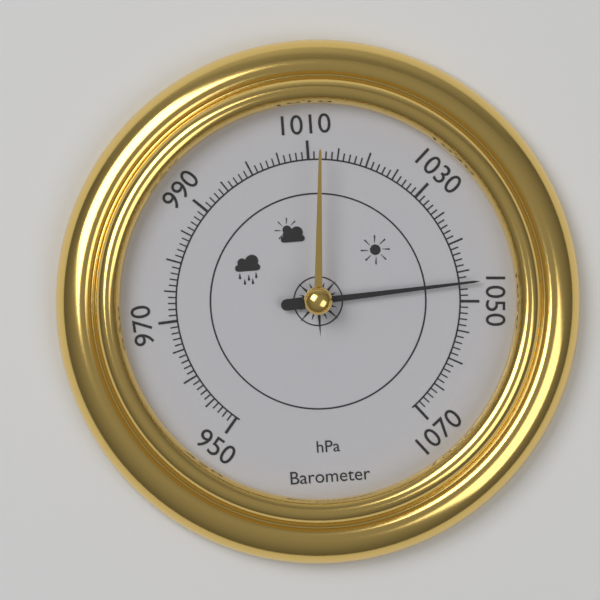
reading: 1047 hPa
